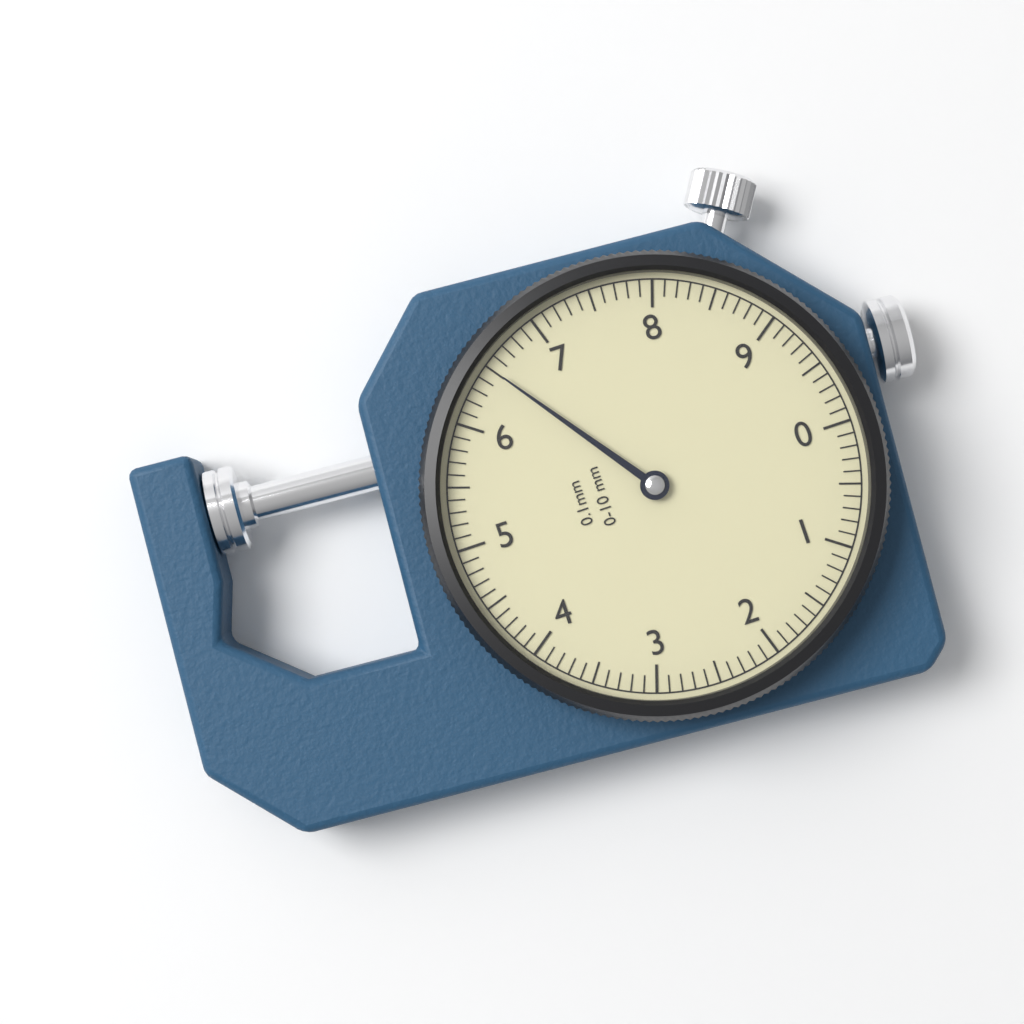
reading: 6.5 mm
